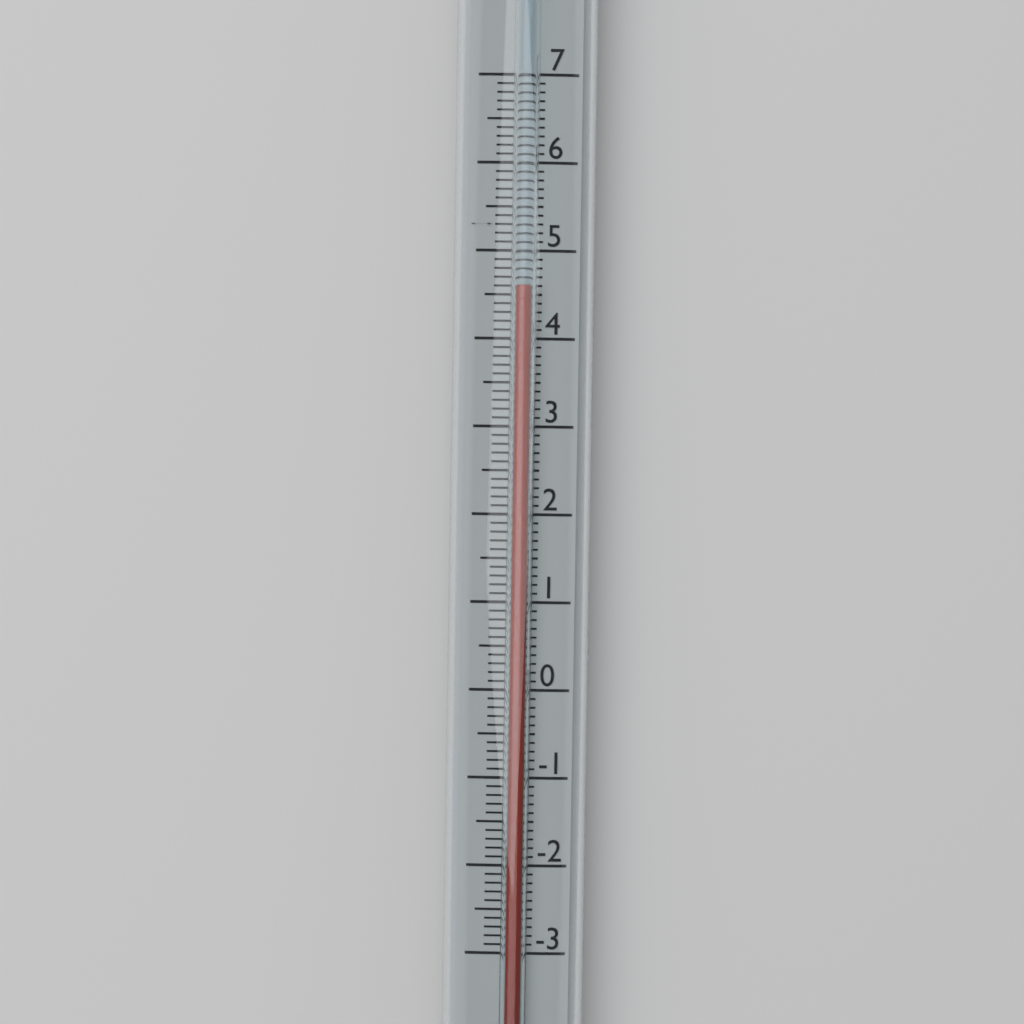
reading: 4.6 (no unit)
